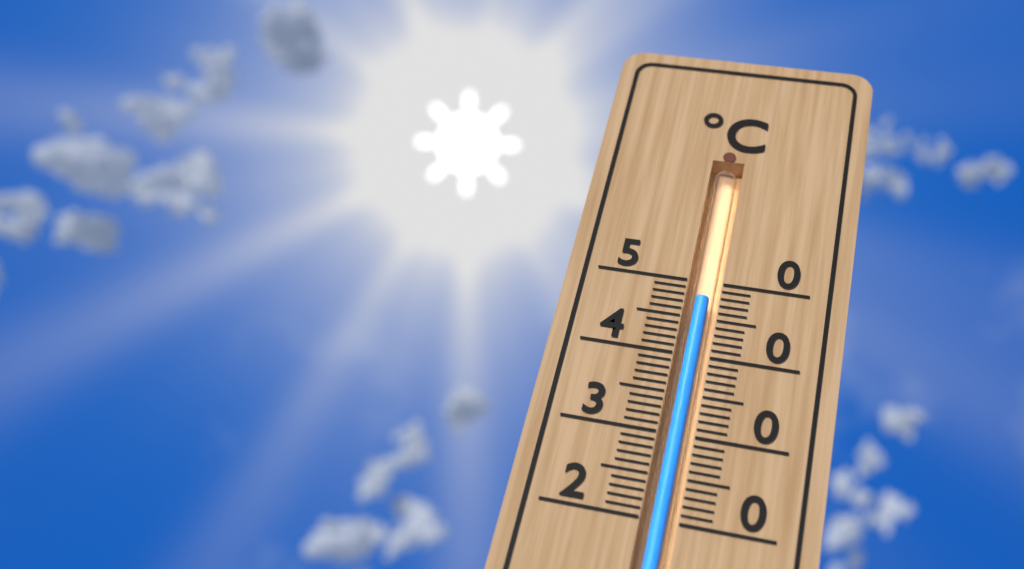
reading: 48 °C
